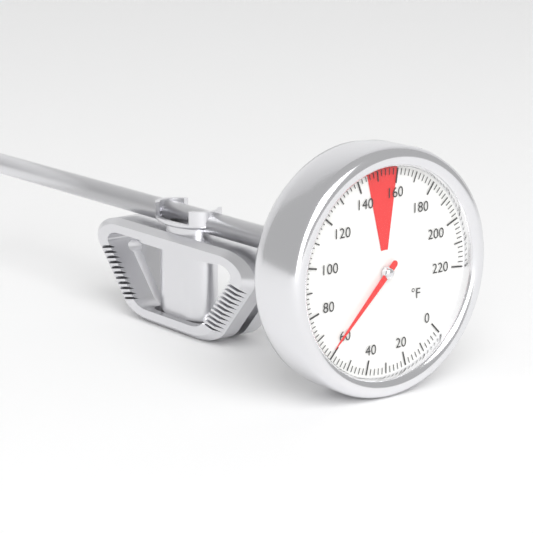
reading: 62 °F
